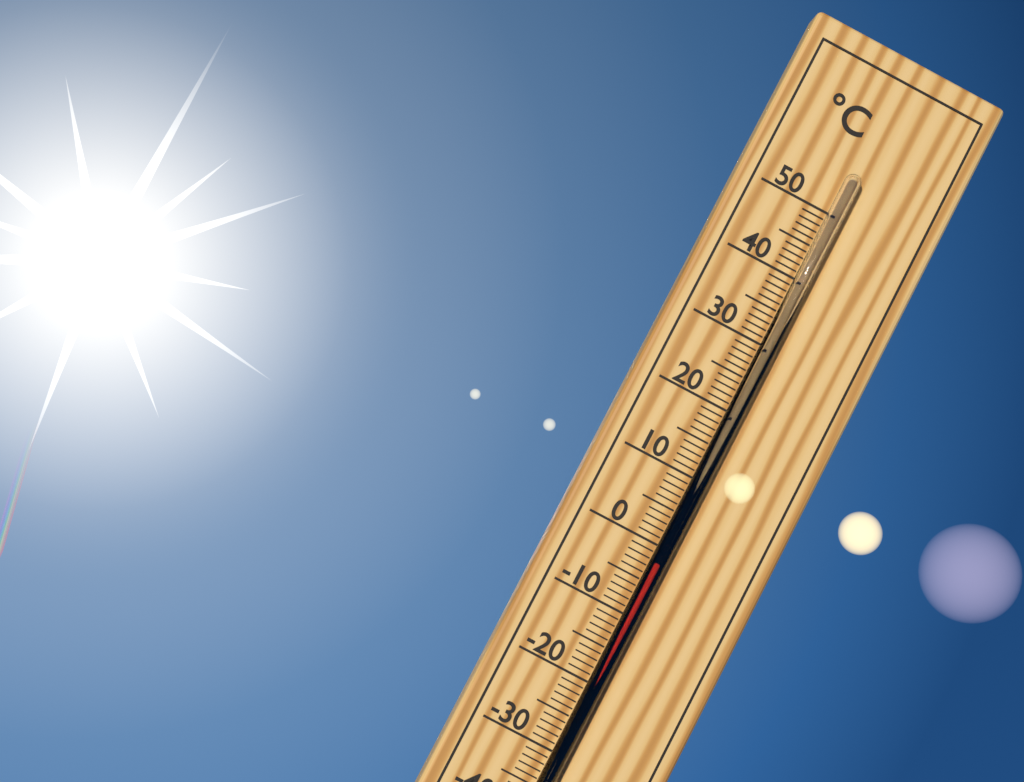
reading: -2 °C
